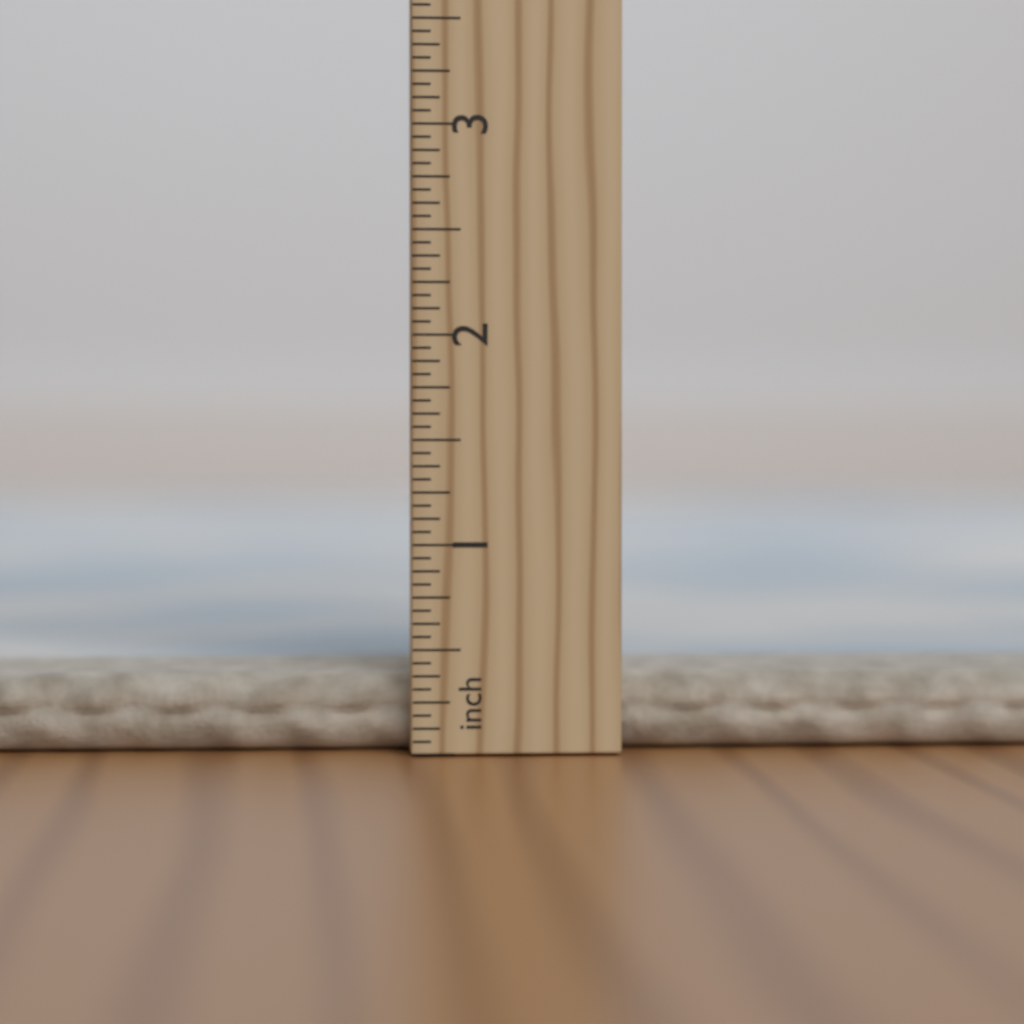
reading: 0.3750 in
